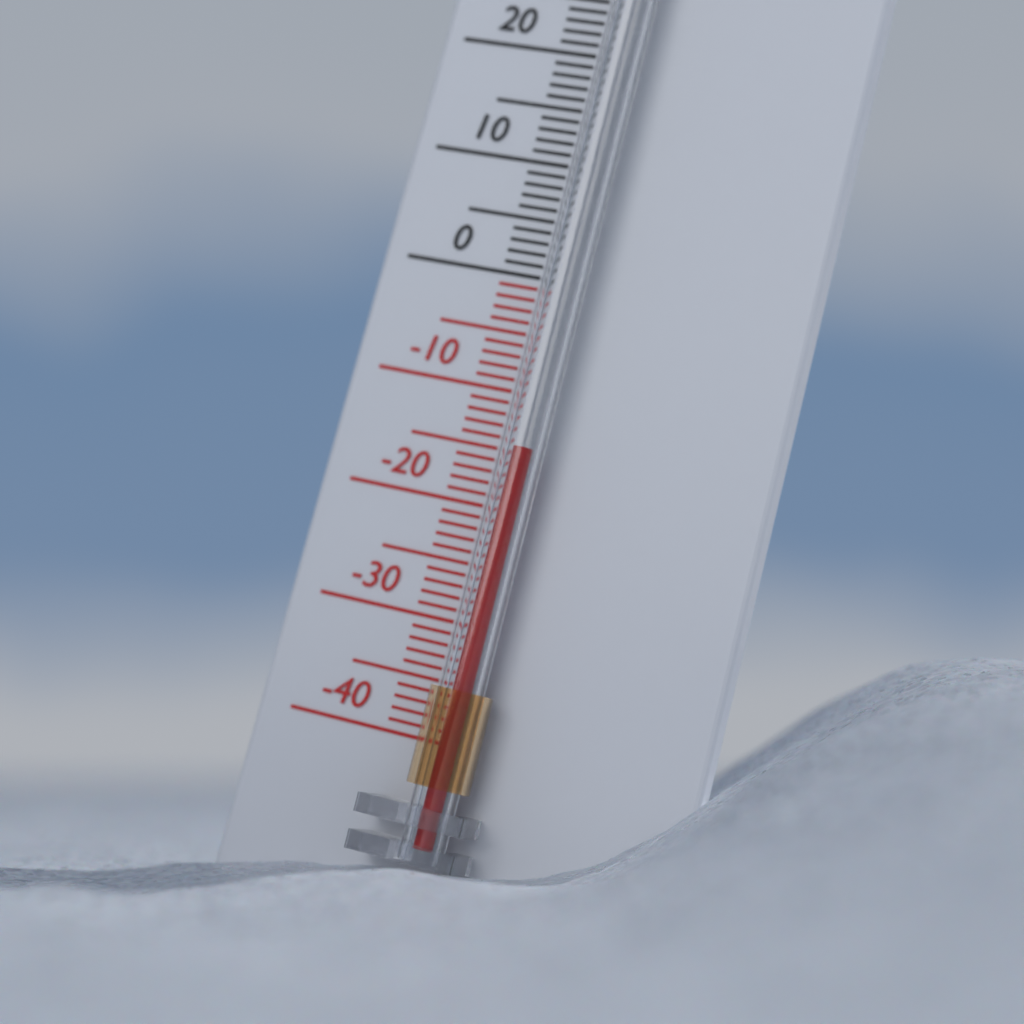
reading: -15 °C
